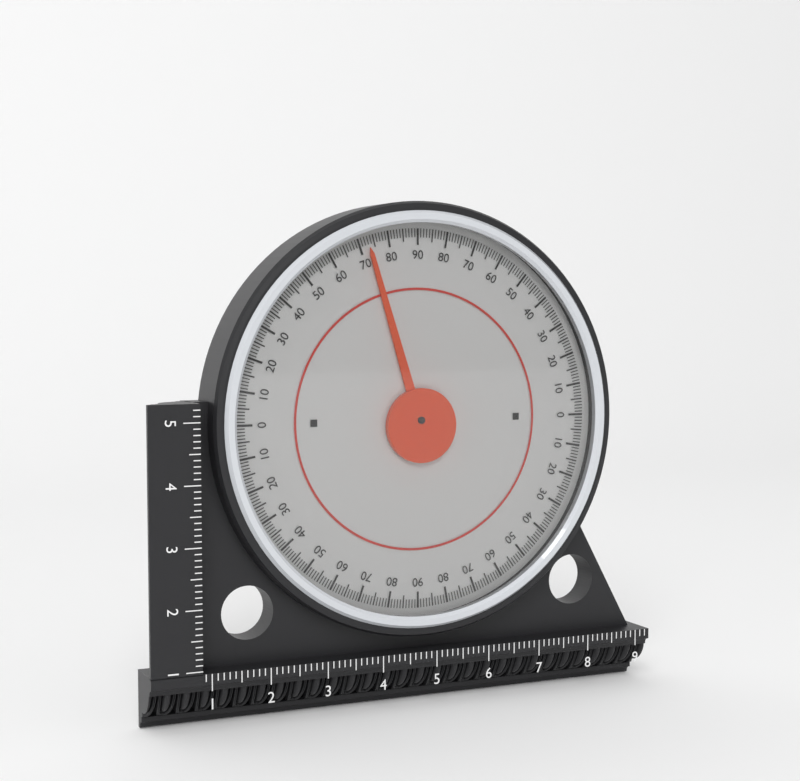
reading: 73 (no unit)
